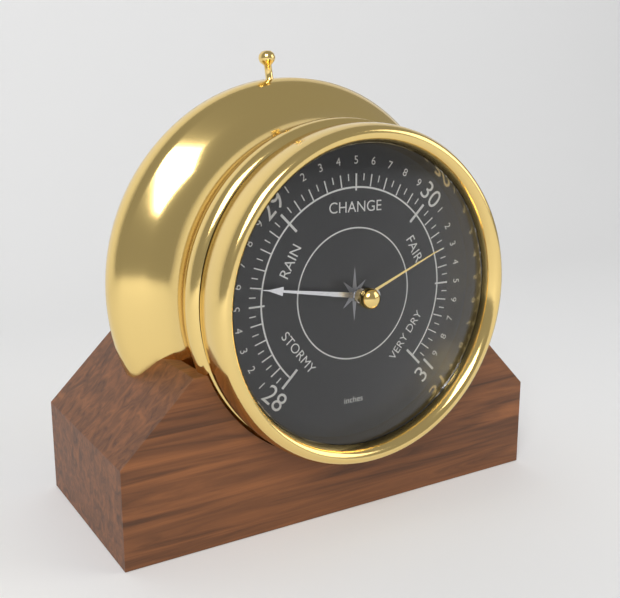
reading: 28.60 inches
